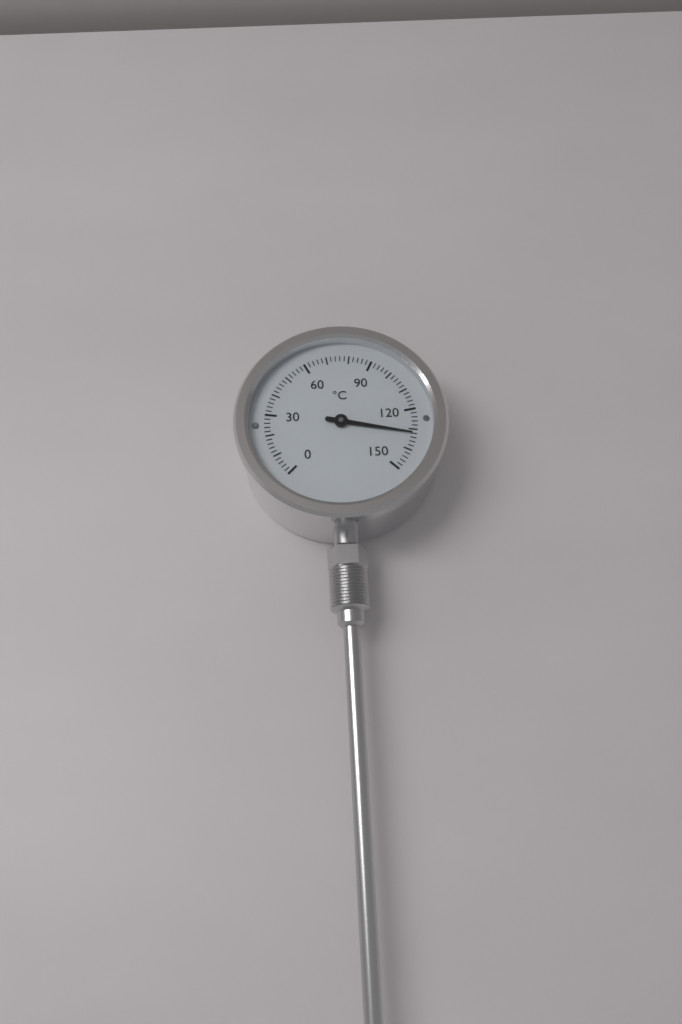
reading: 132 °C
